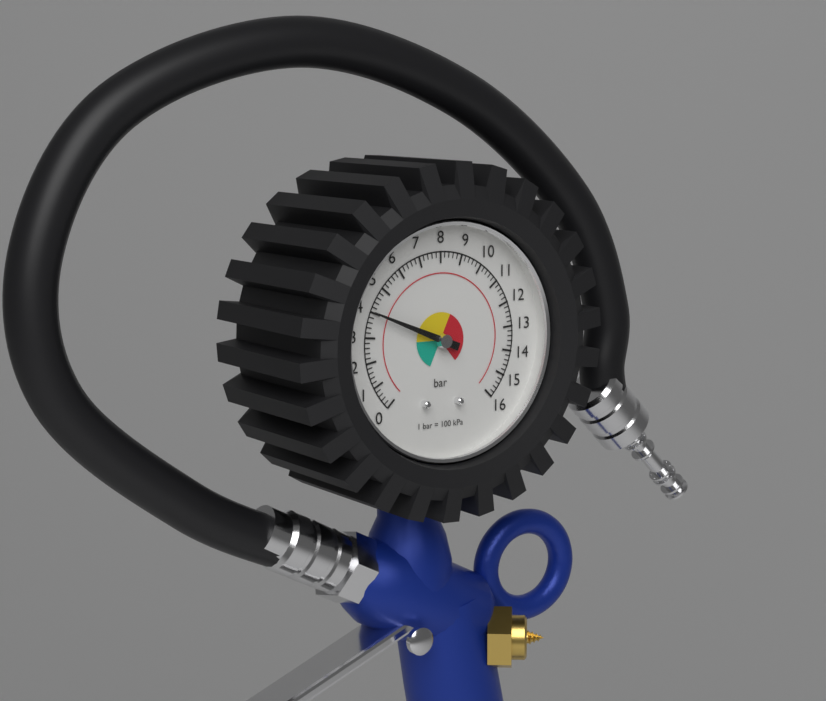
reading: 4.0 bar
